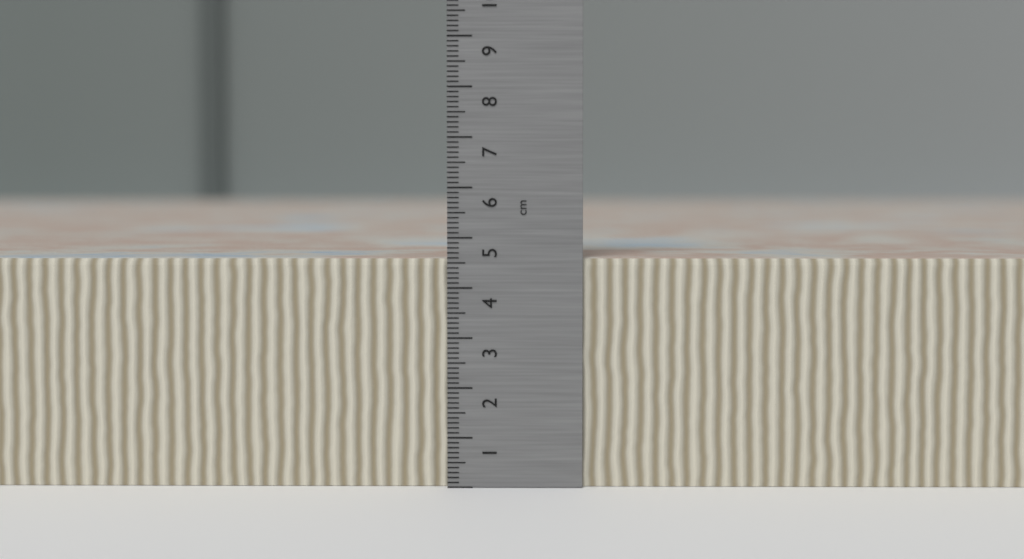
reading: 4.6 cm
